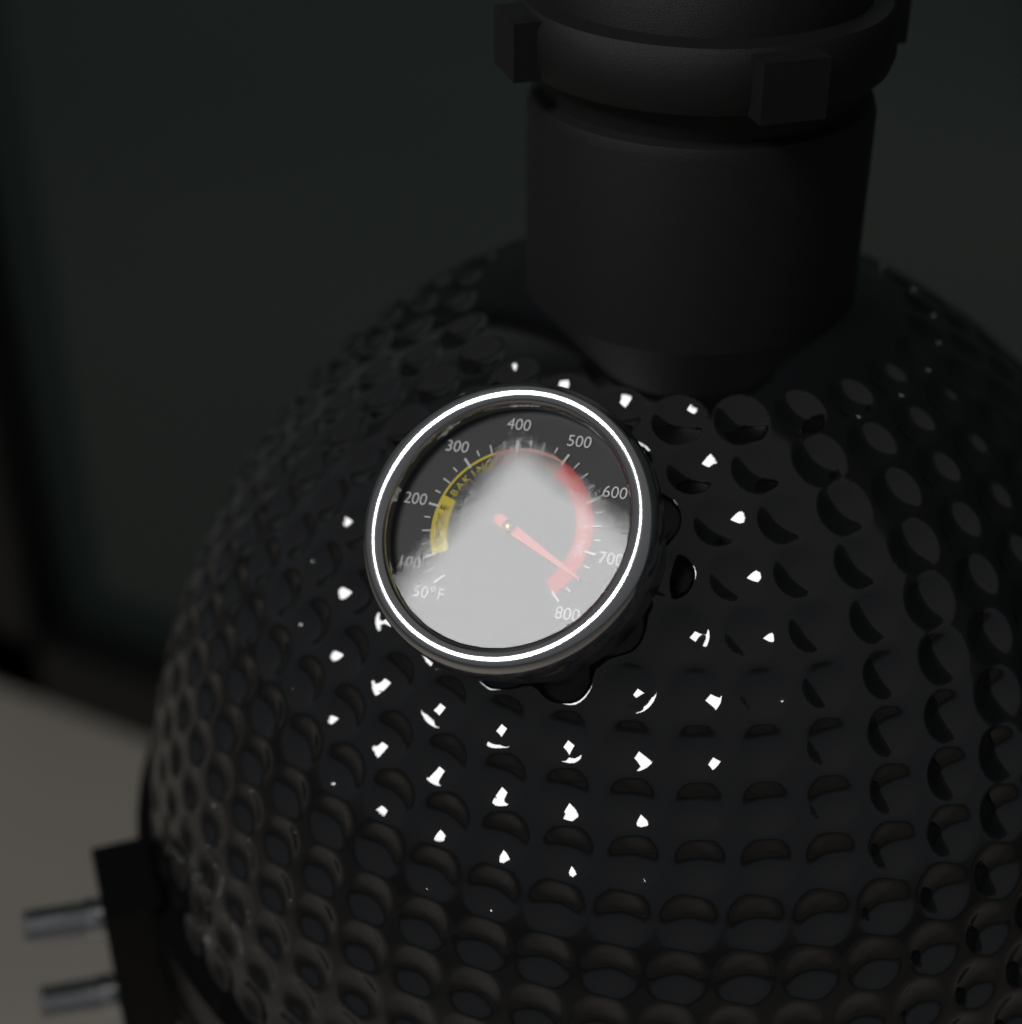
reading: 750 °F
